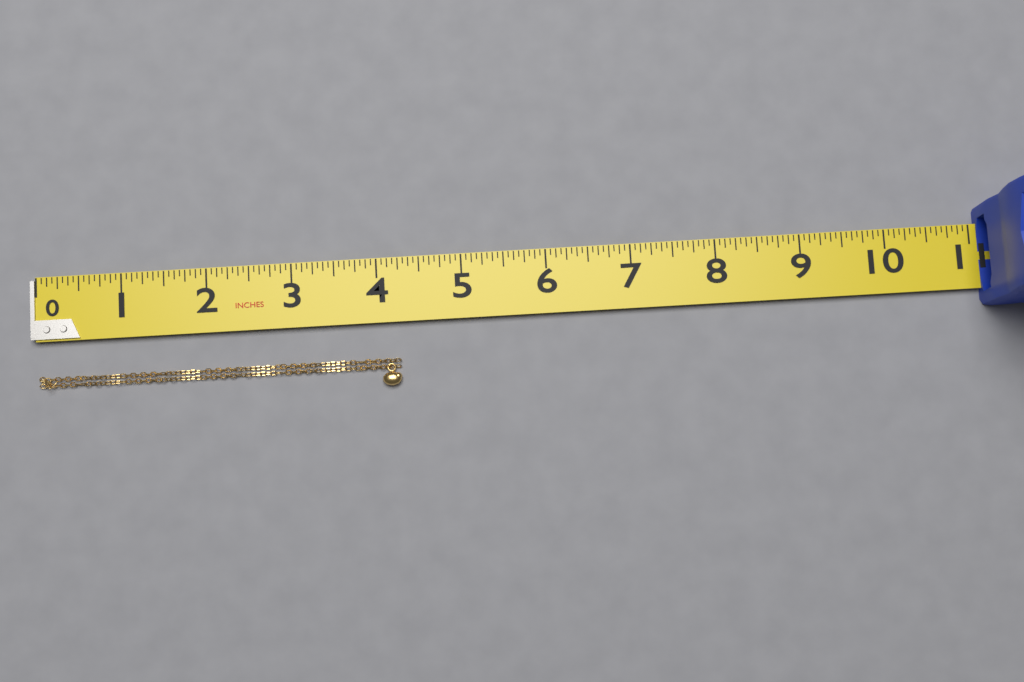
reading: 4.2500 in
